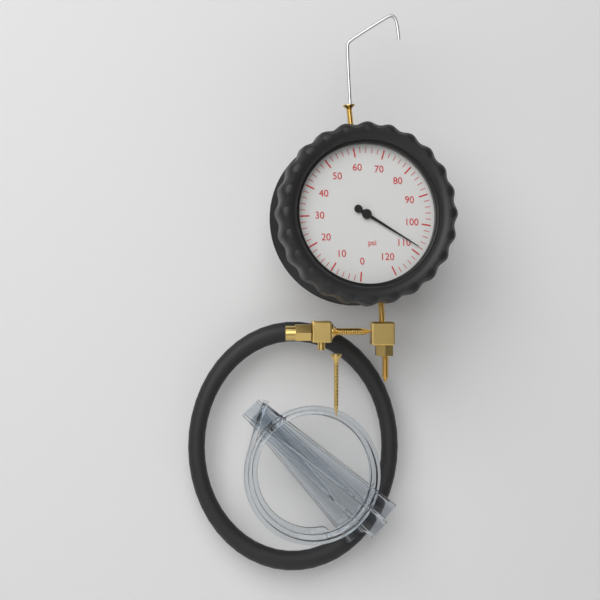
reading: 108 psi
